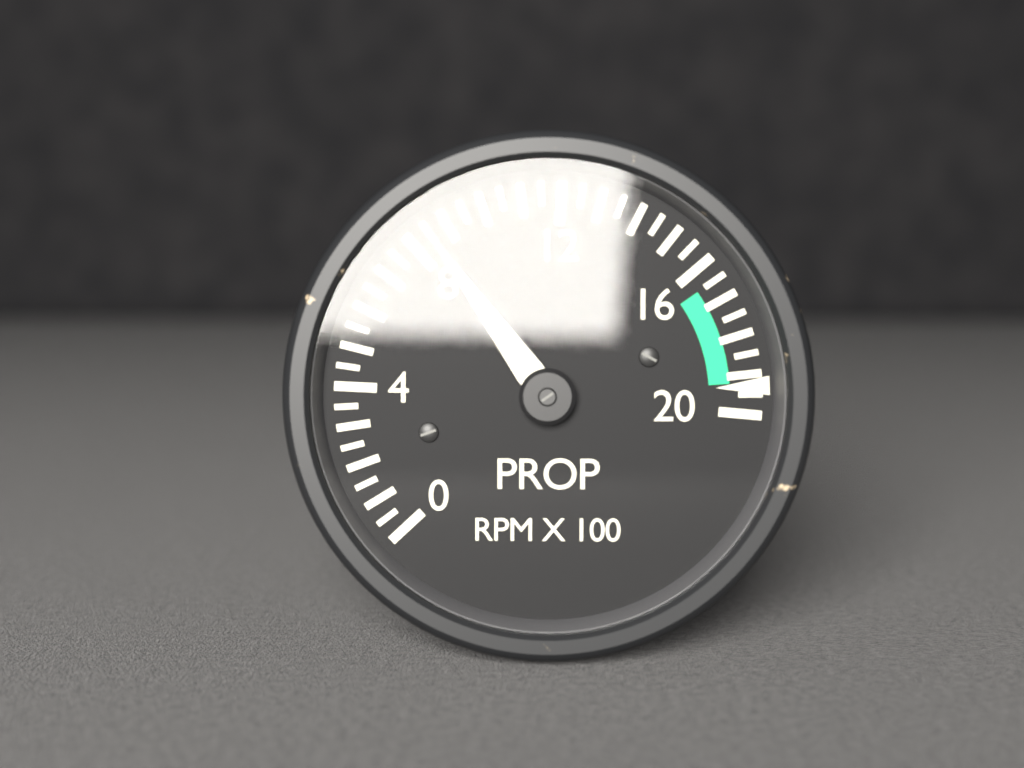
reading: 8.5 RPM X 100
